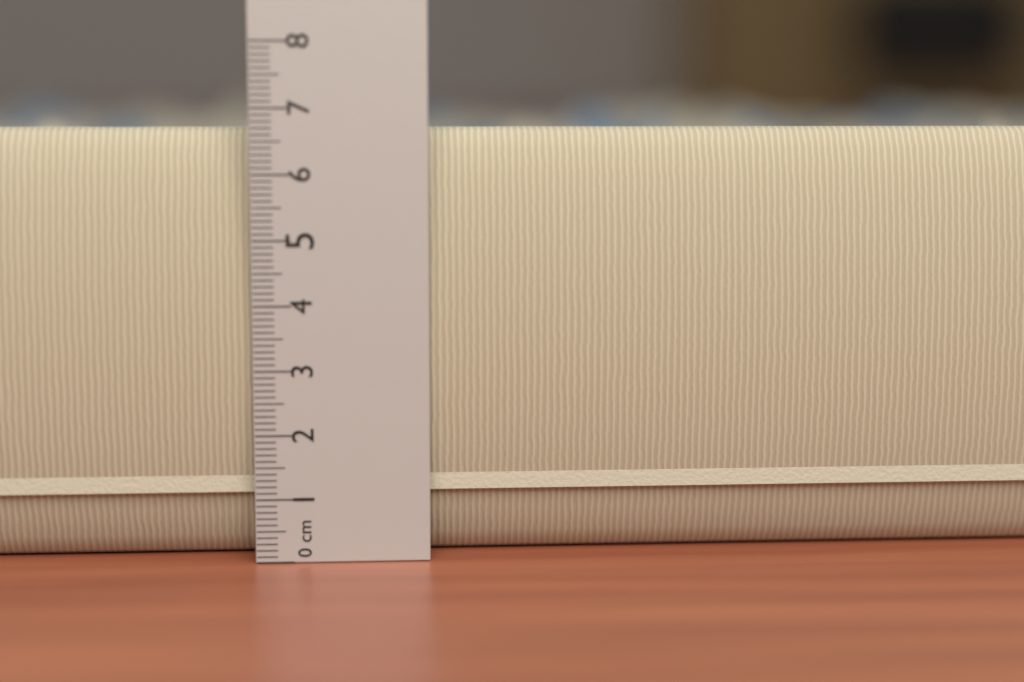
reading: 6.7 cm
